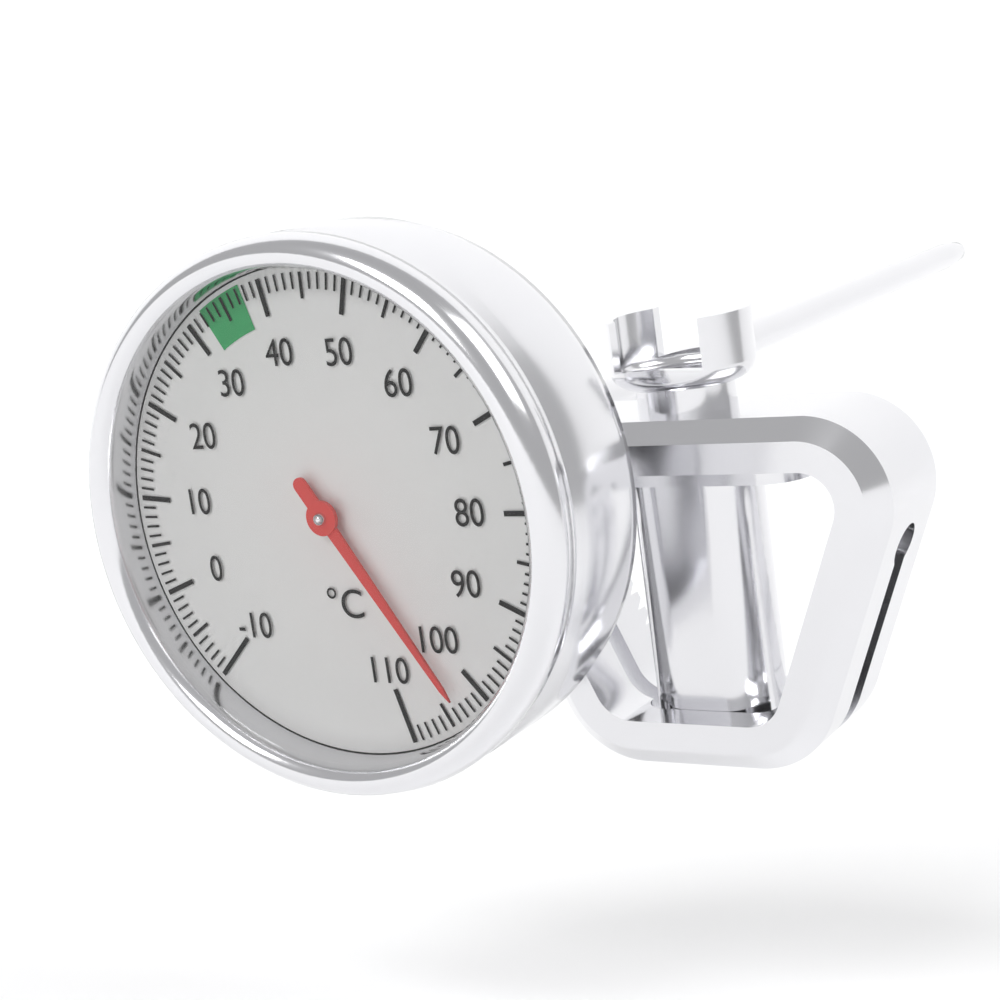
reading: 103 °C
